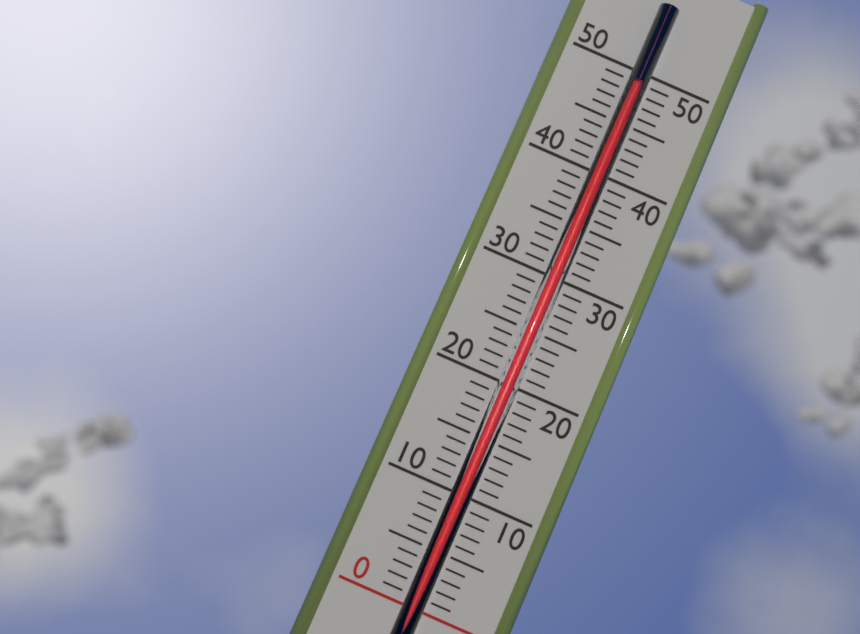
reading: 48 (no unit)
